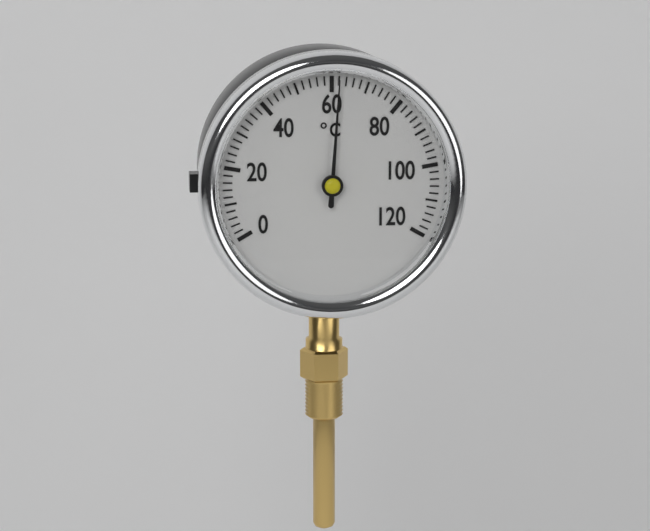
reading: 62 °C
